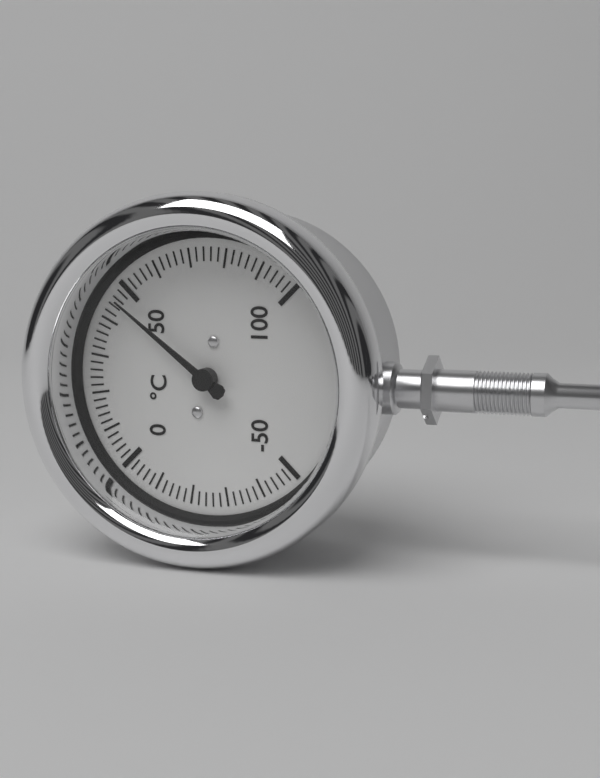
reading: 46 °C
